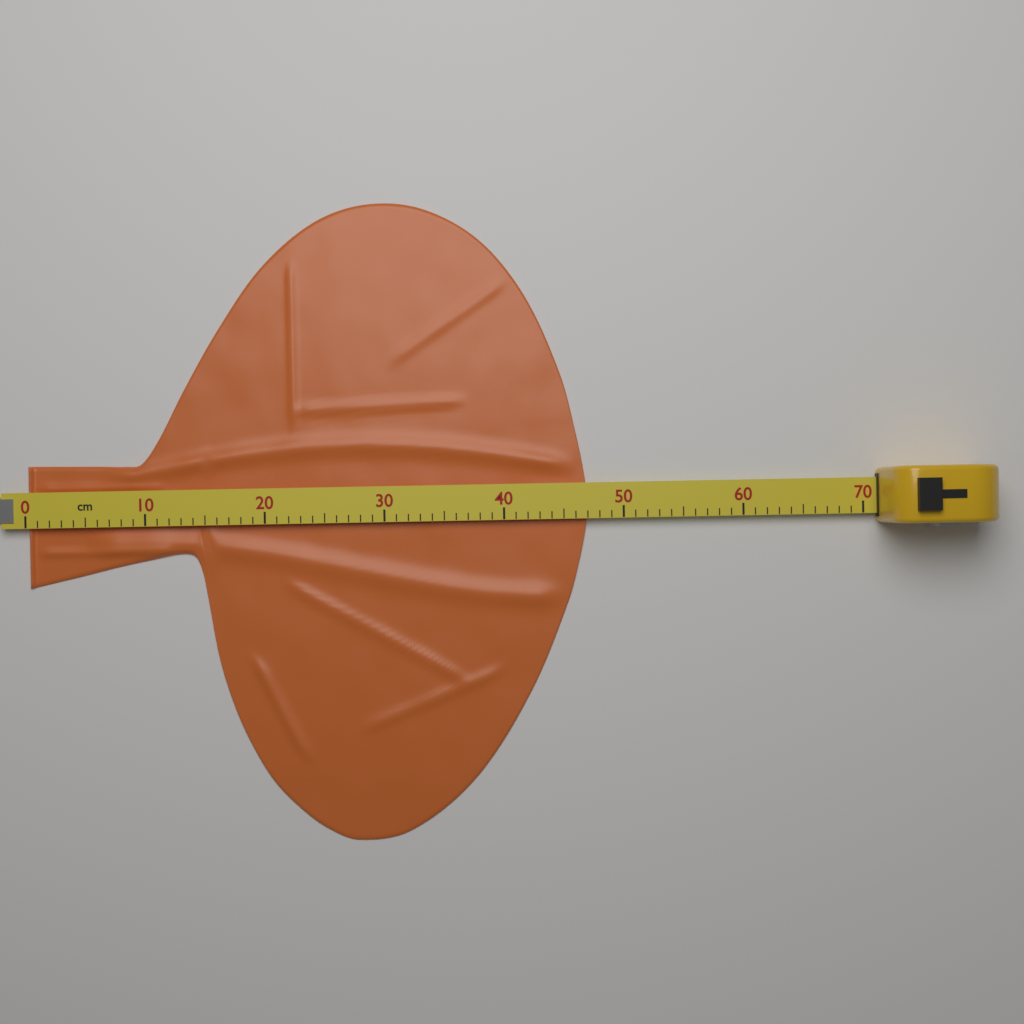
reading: 47 cm
